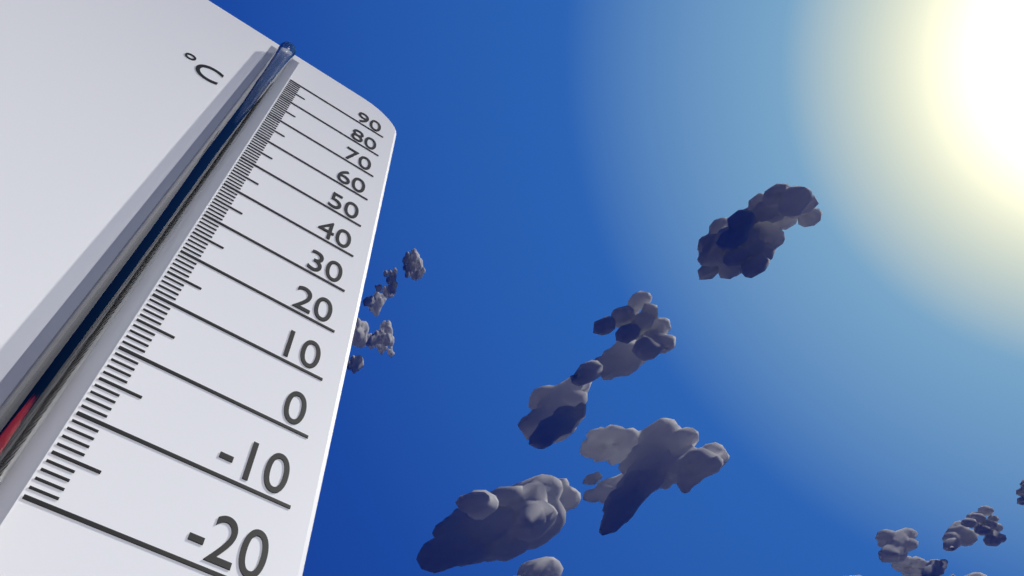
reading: -5 °C
